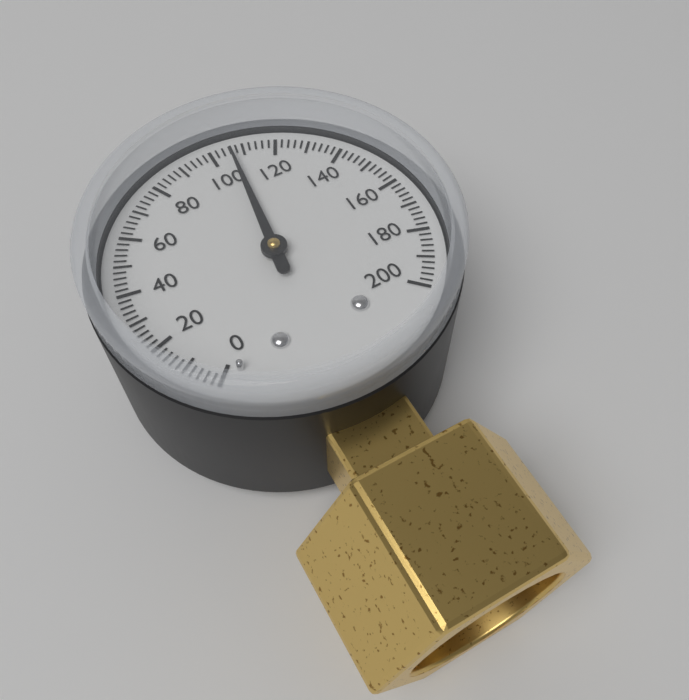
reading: 106 (no unit)
